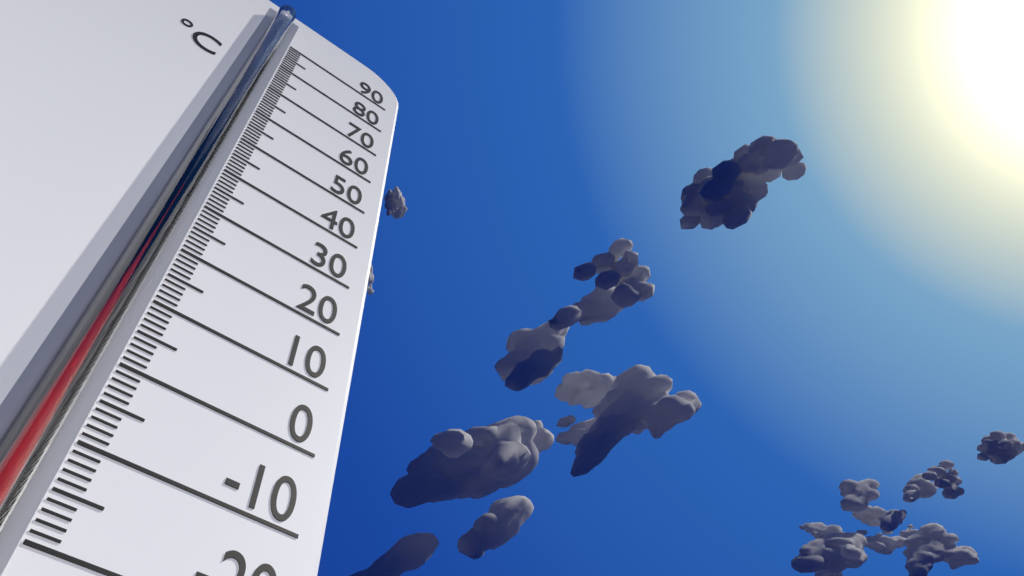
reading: 28 °C
